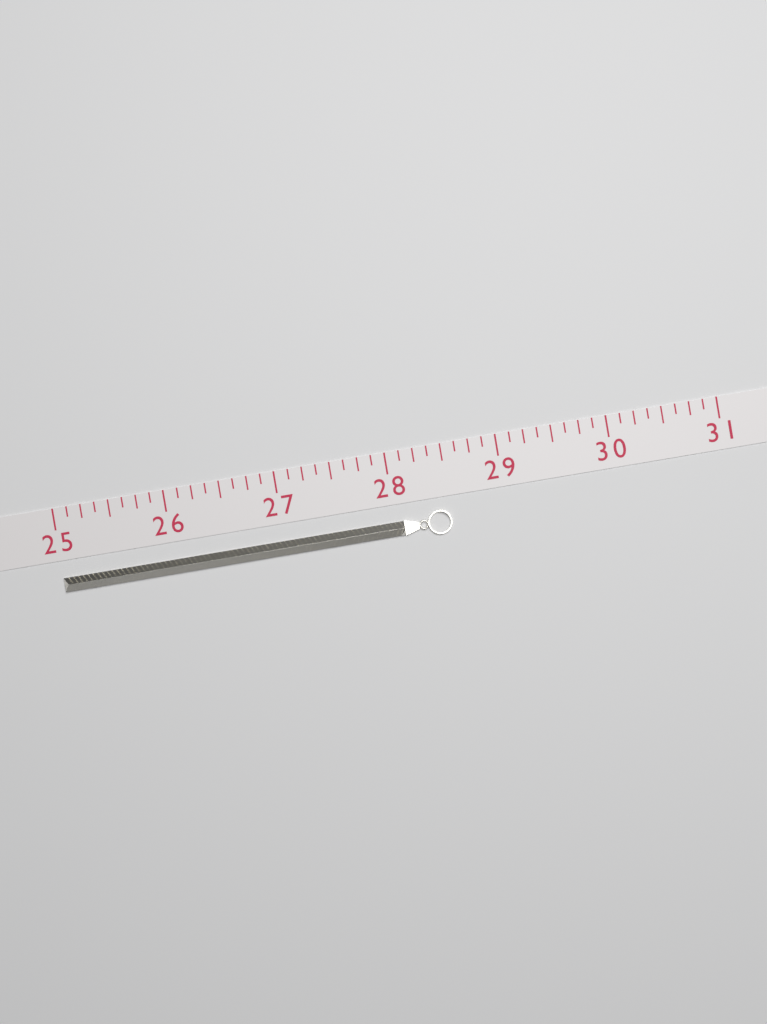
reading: 28.500 (no unit)
